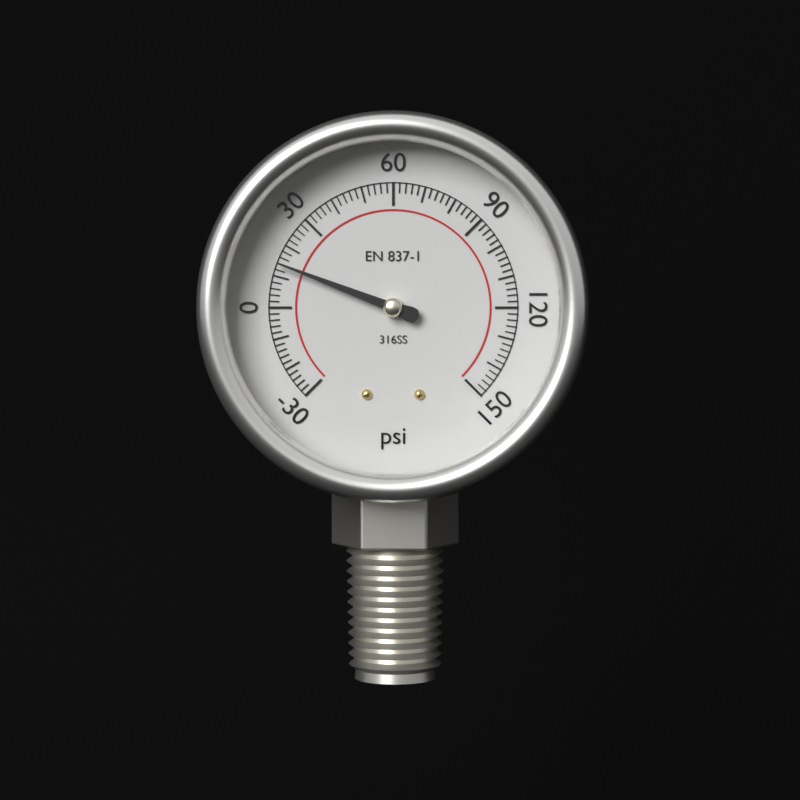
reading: 14 psi
